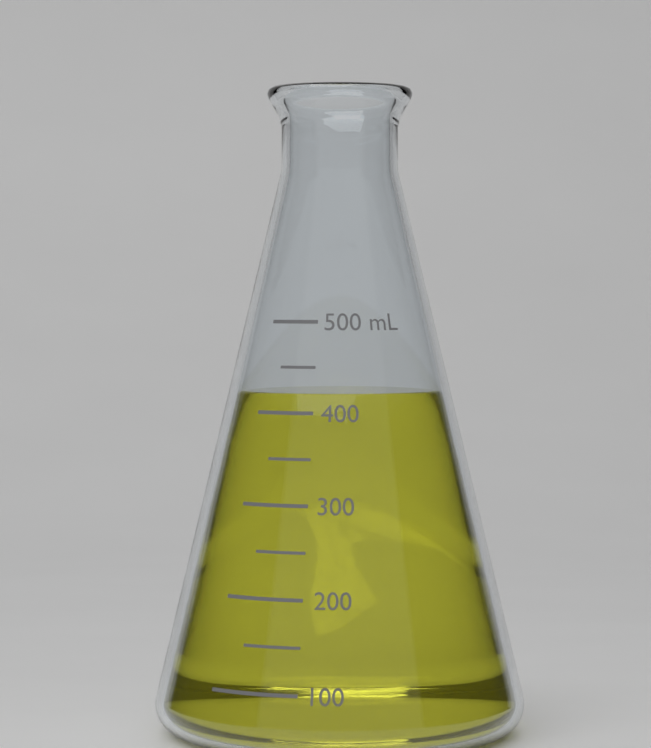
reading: 420 mL
